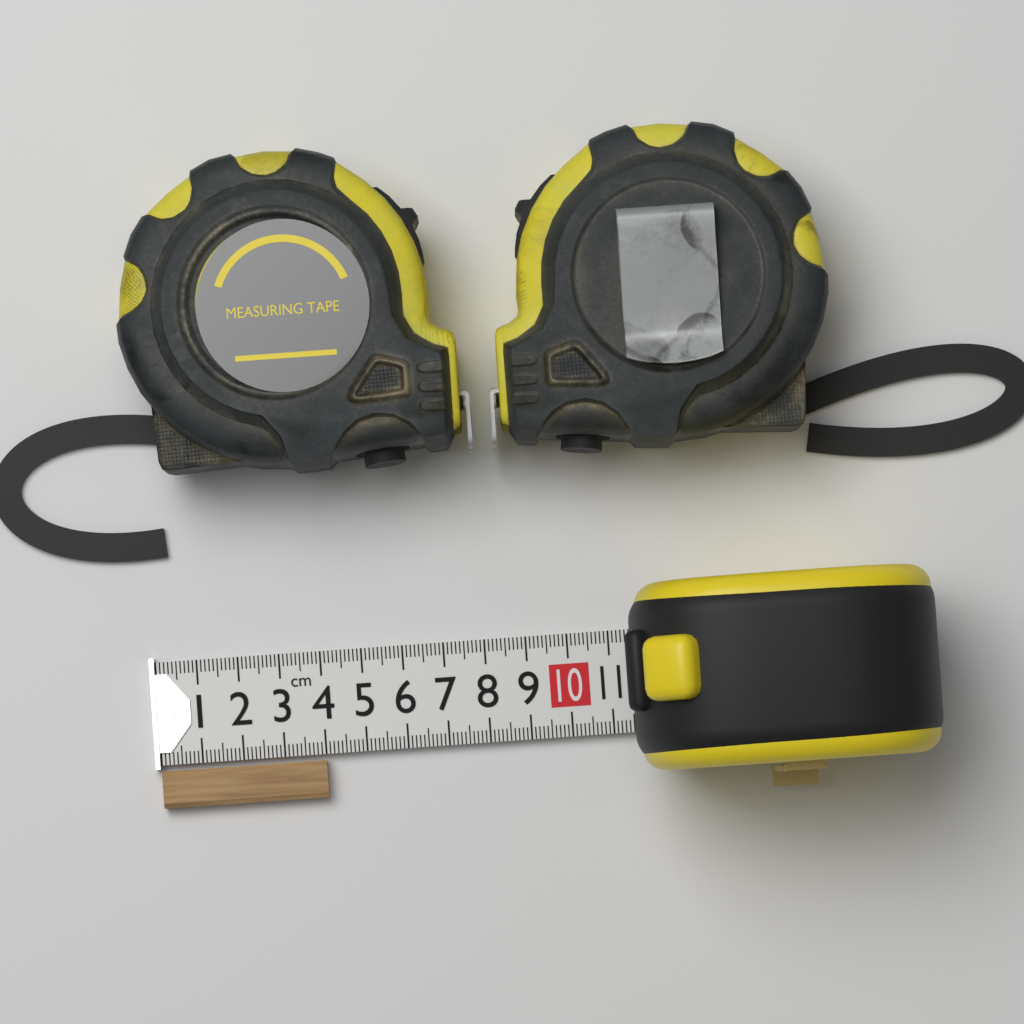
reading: 4.0 cm
